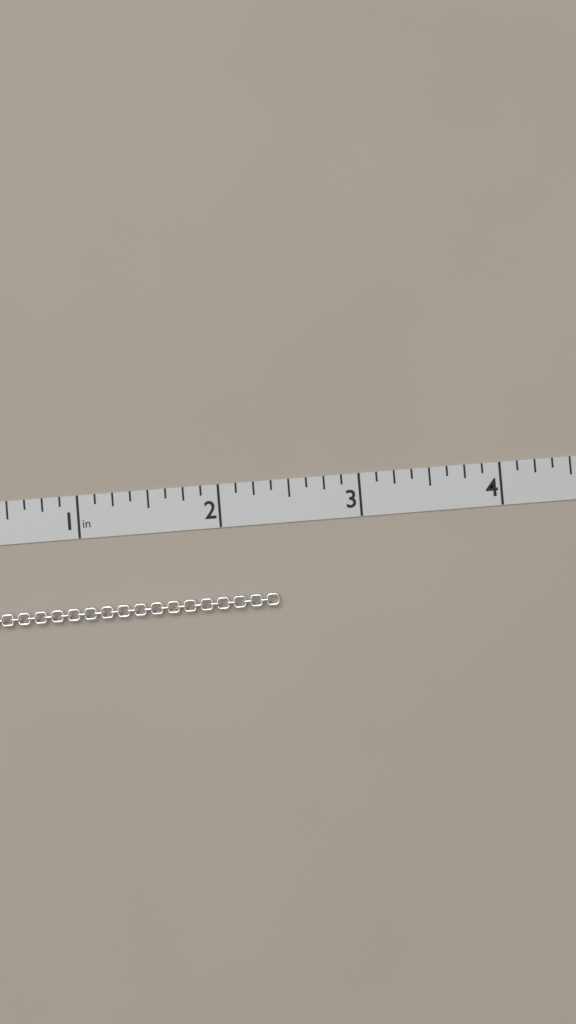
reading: 2.375 in
